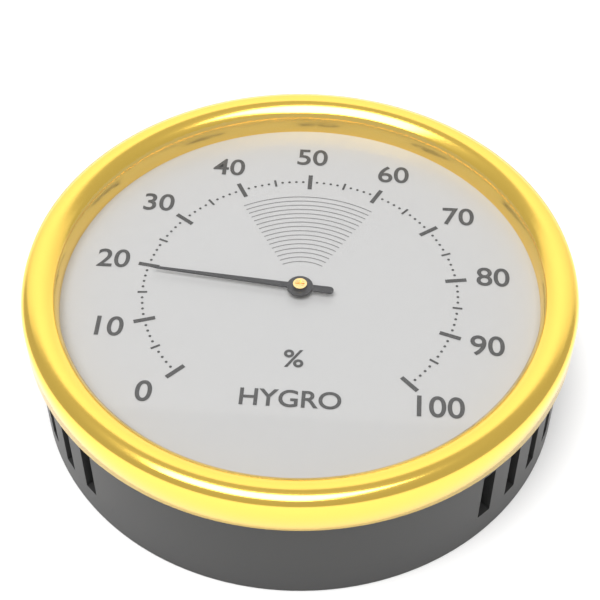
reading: 19 %
